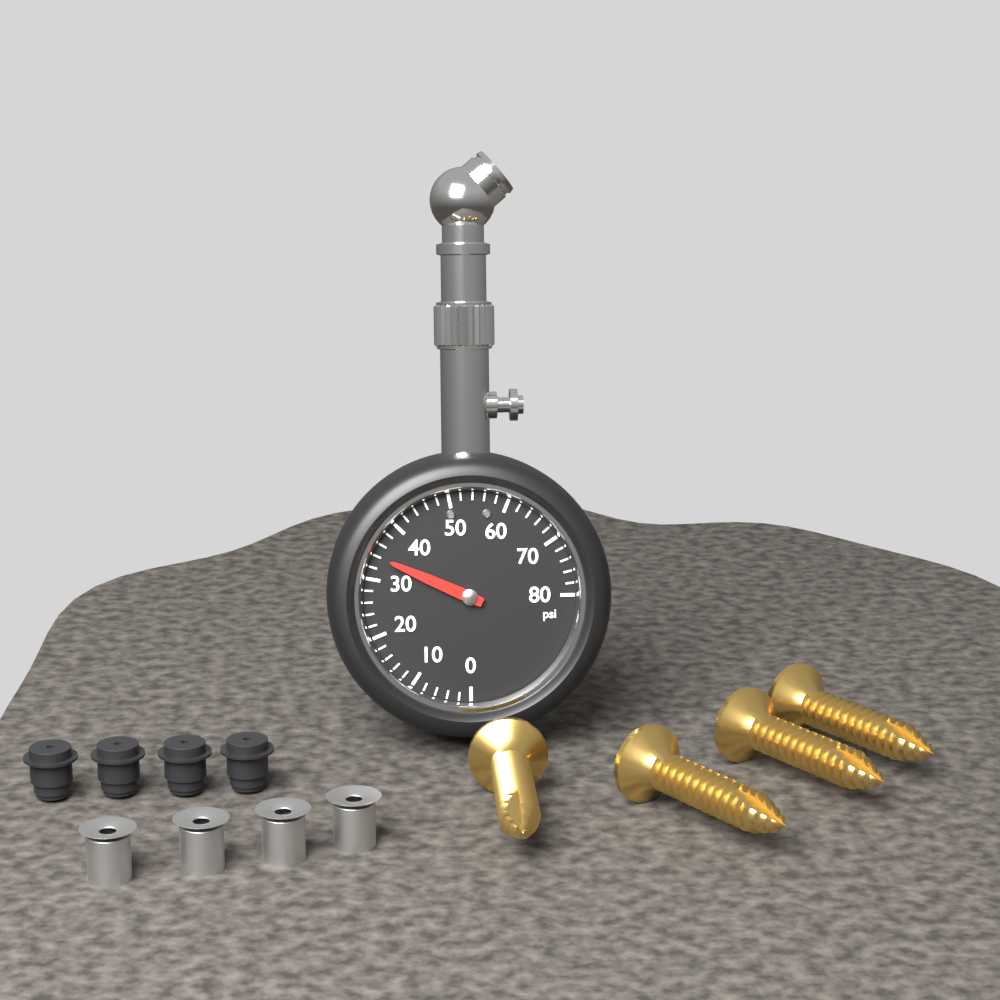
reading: 34 psi
